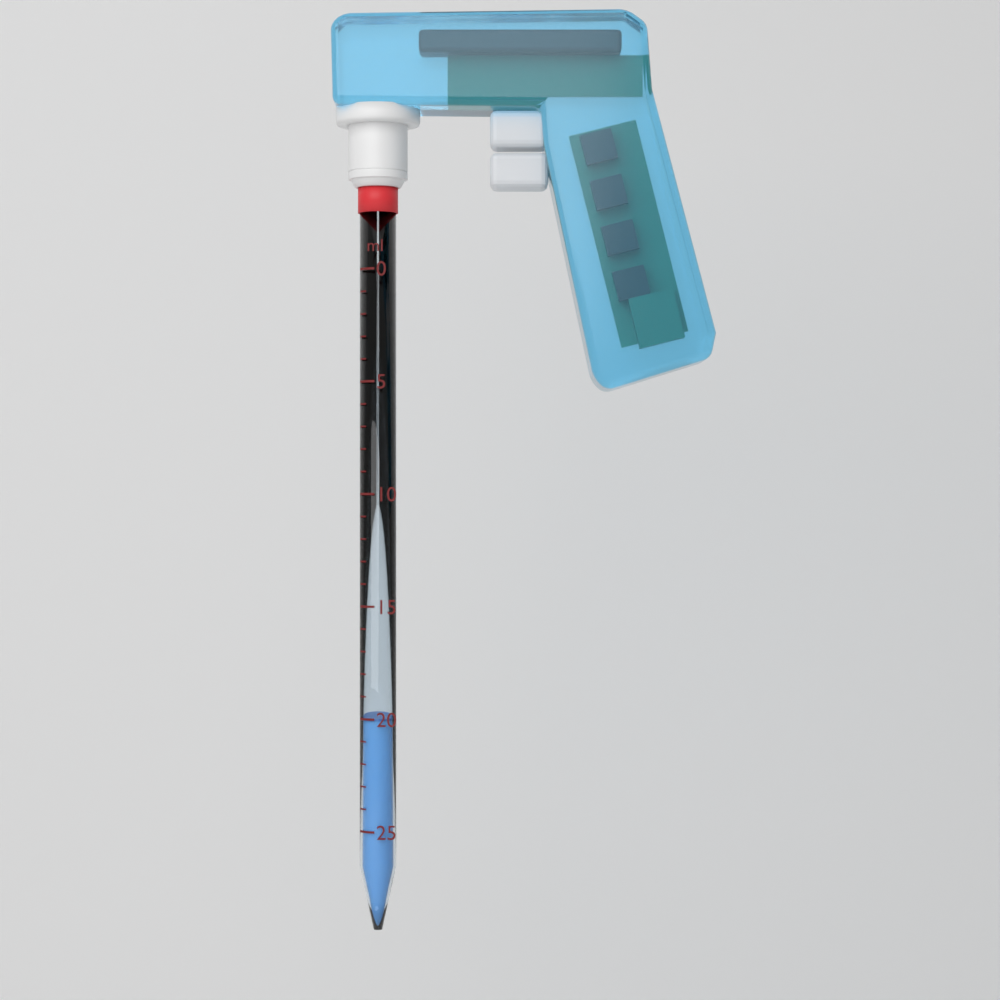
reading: 20 ml
